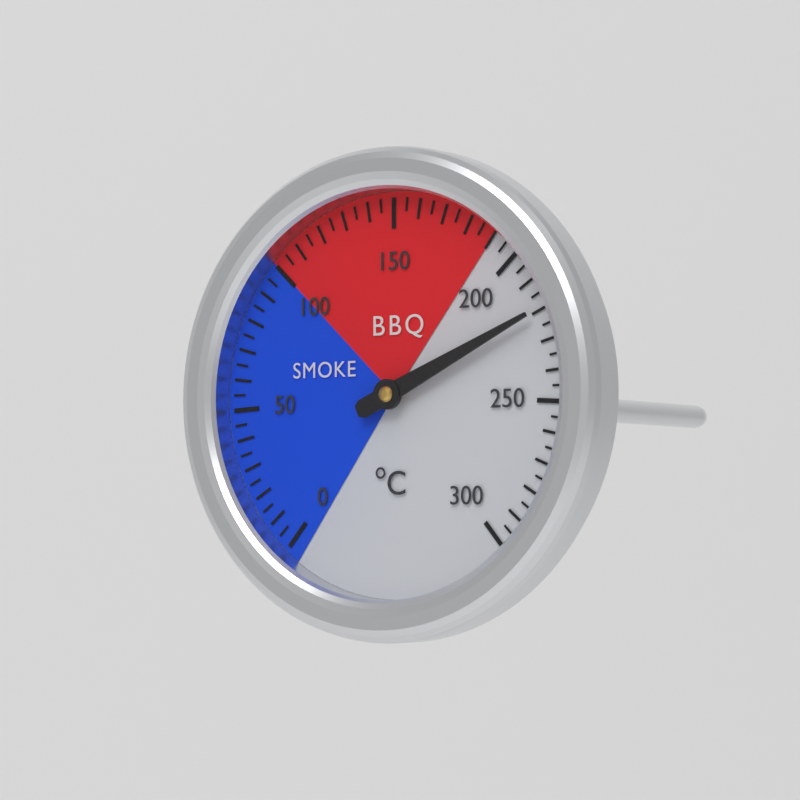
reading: 220 °C
